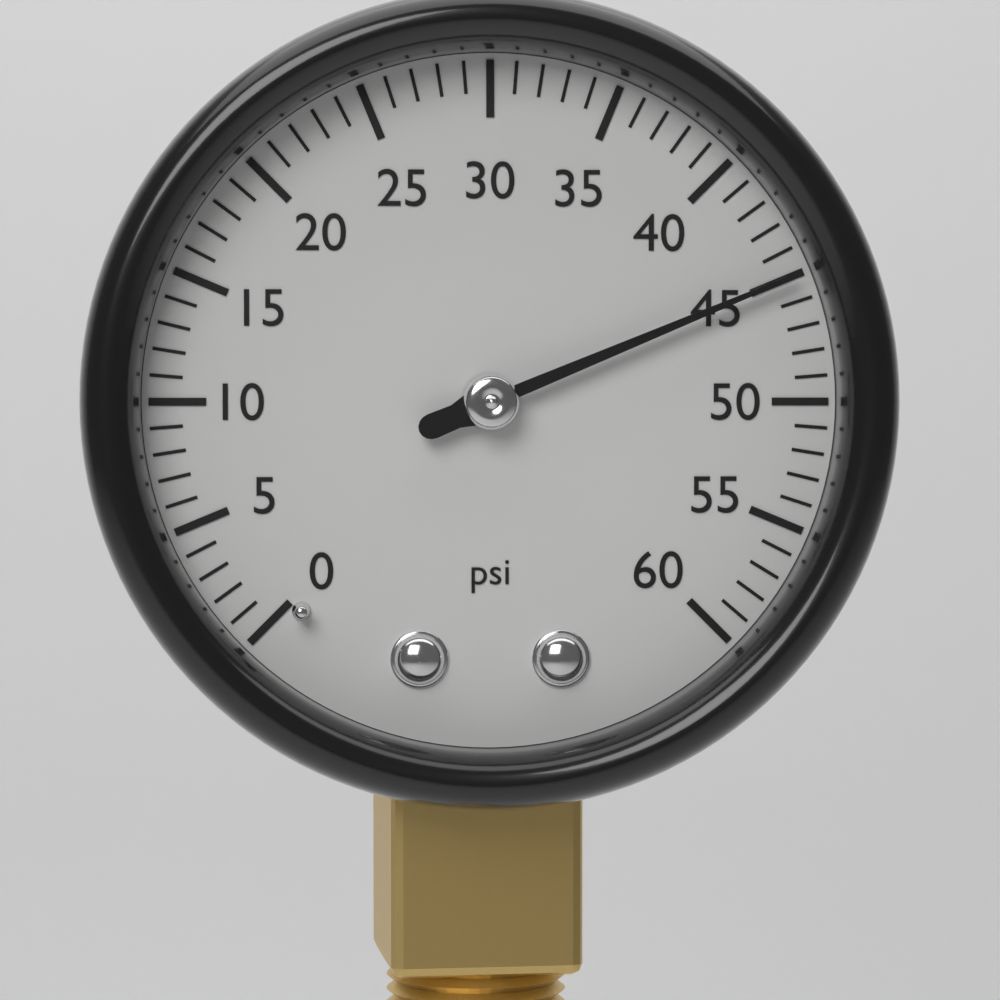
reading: 45 psi
